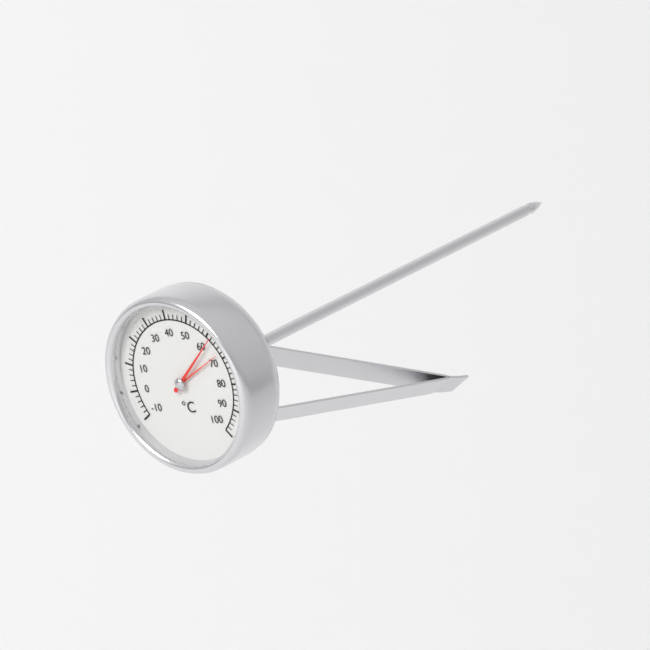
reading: 62 °C
